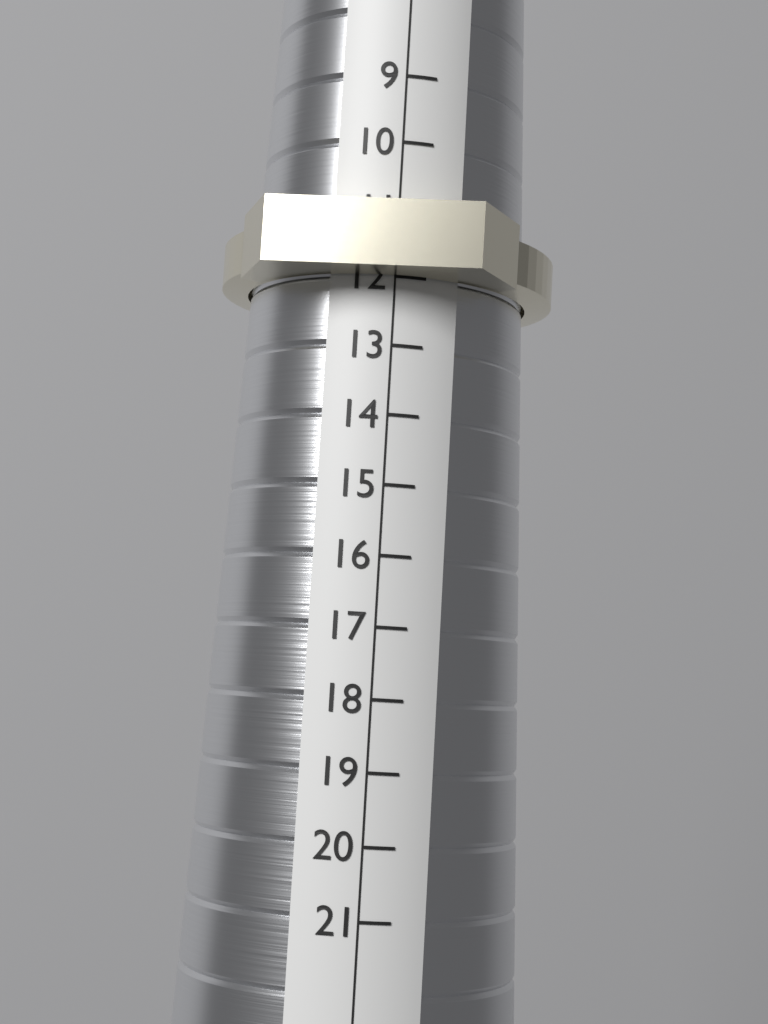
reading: 12 (no unit)
